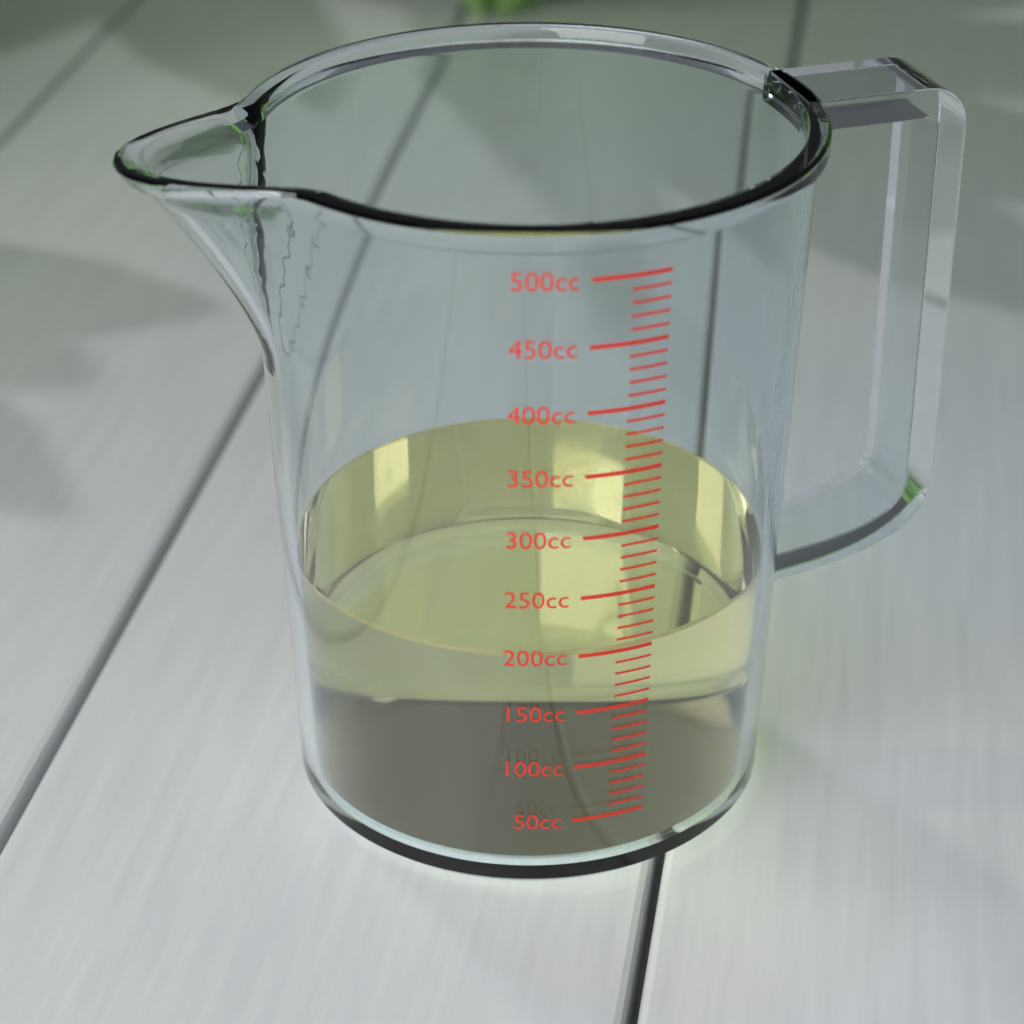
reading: 200 cc
